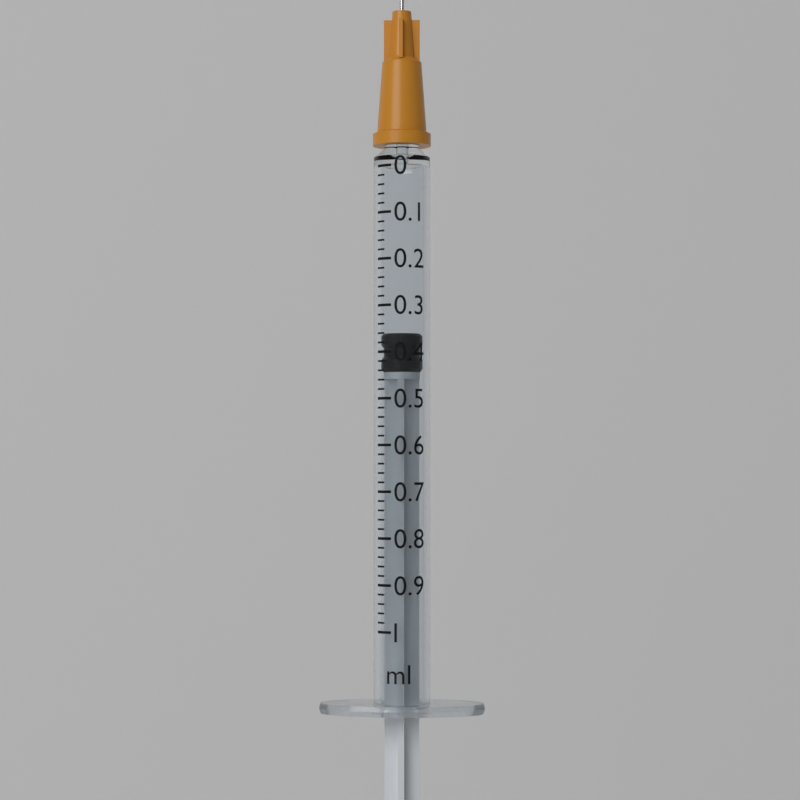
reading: 0.36 ml
